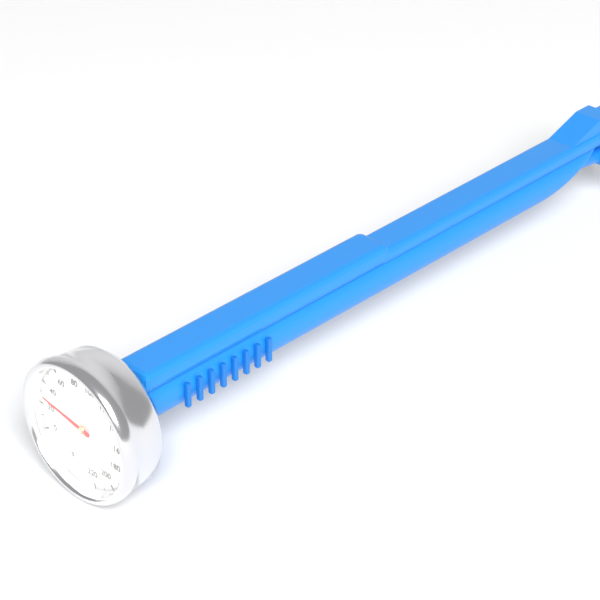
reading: 28 °F
